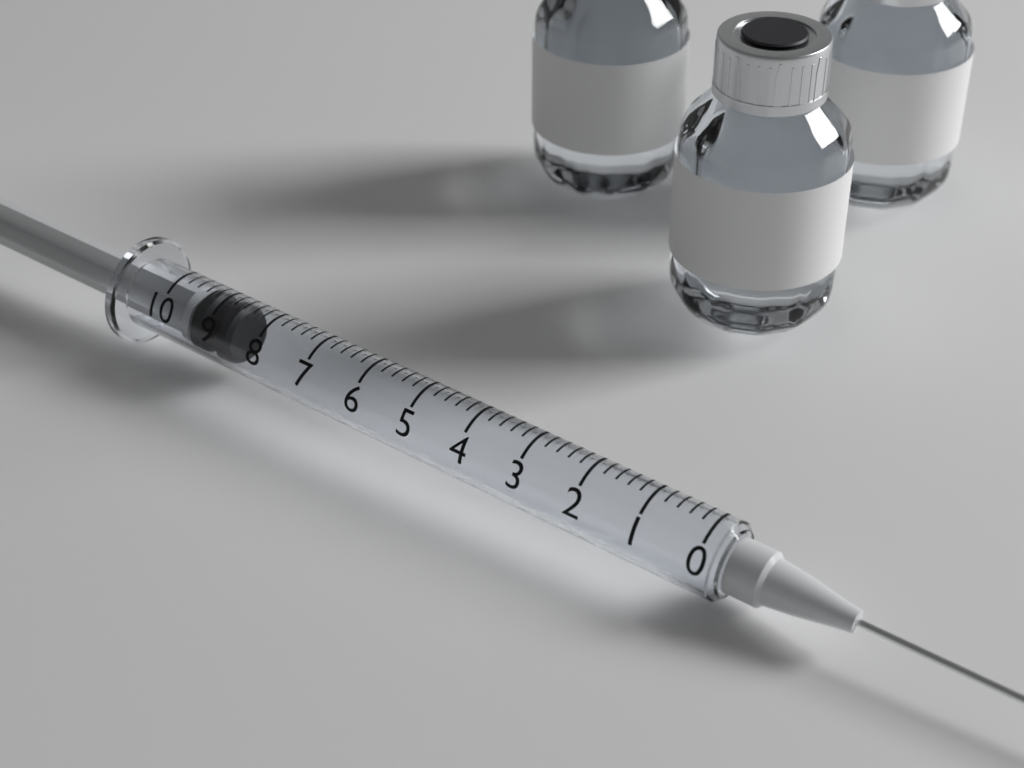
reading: 8.6 (no unit)
